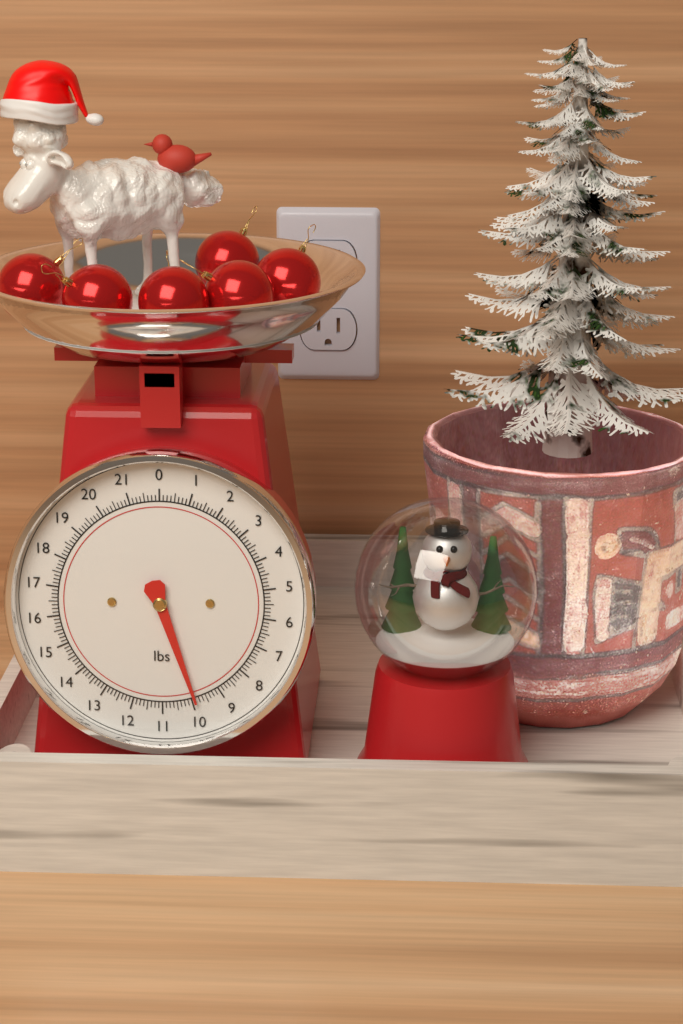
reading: 9.875 lbs
